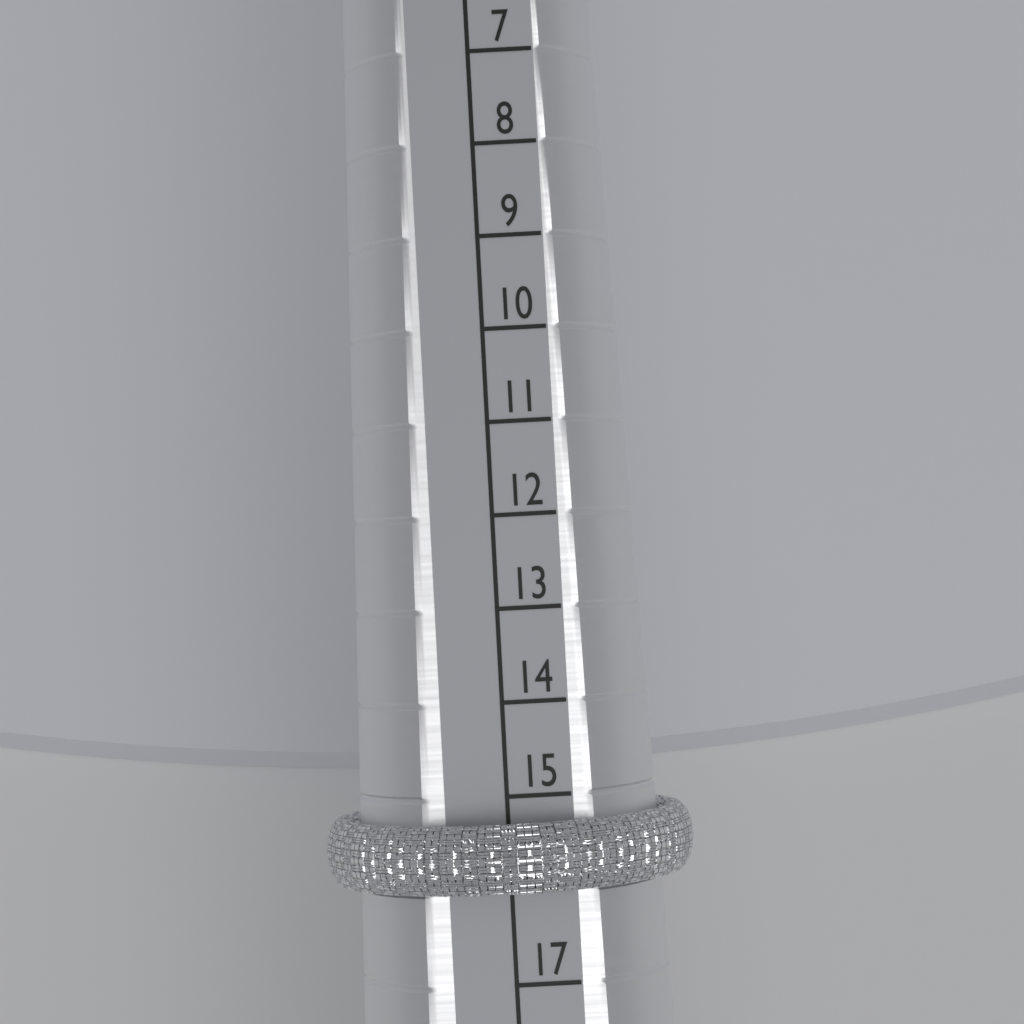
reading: 16 (no unit)
